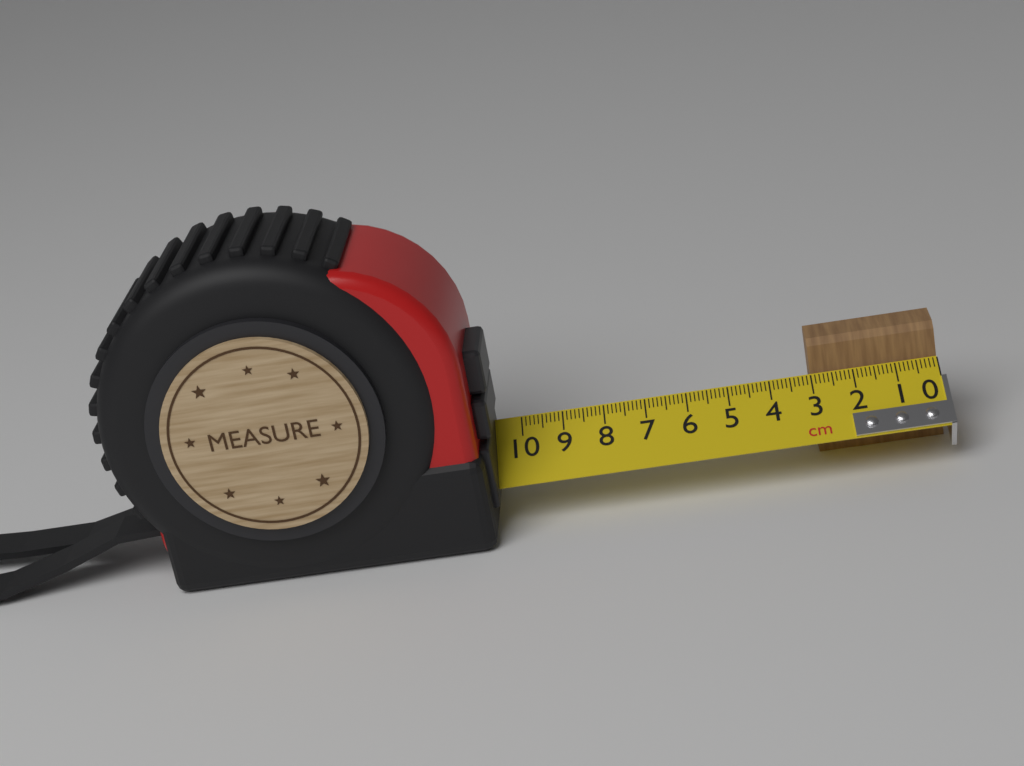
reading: 3.0 cm
